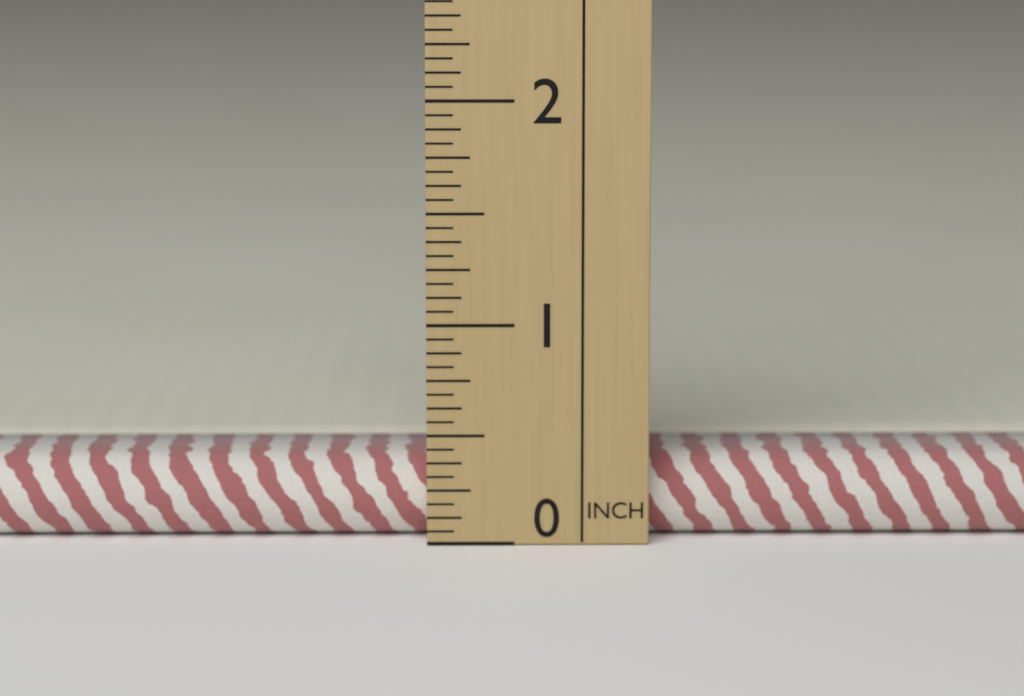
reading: 0.3750 in
